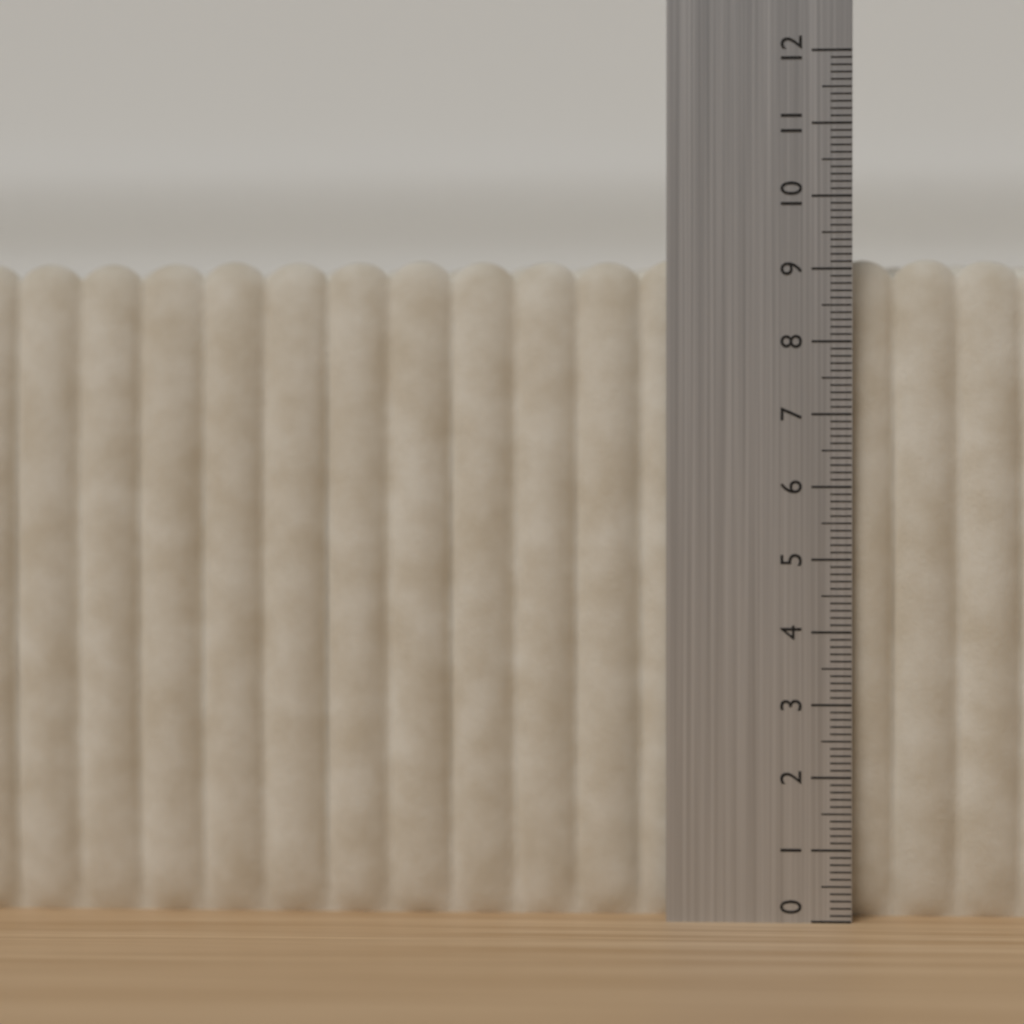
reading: 9.2 (no unit)
